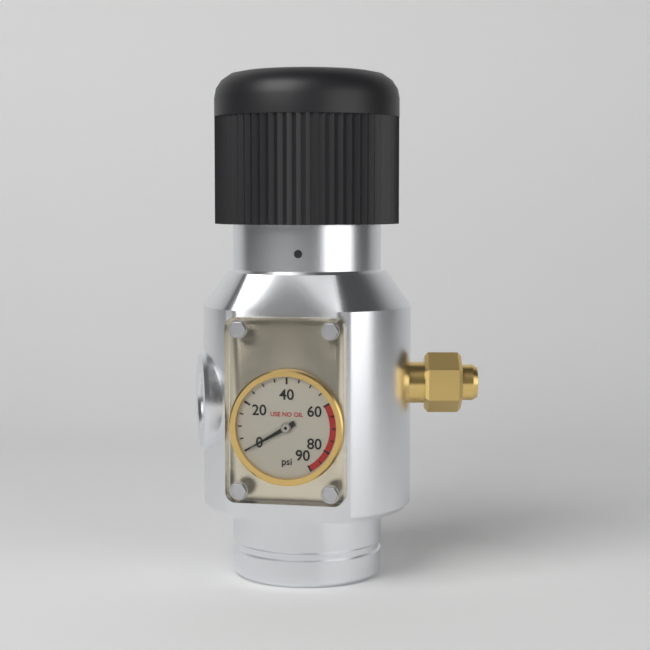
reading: 0 psi
